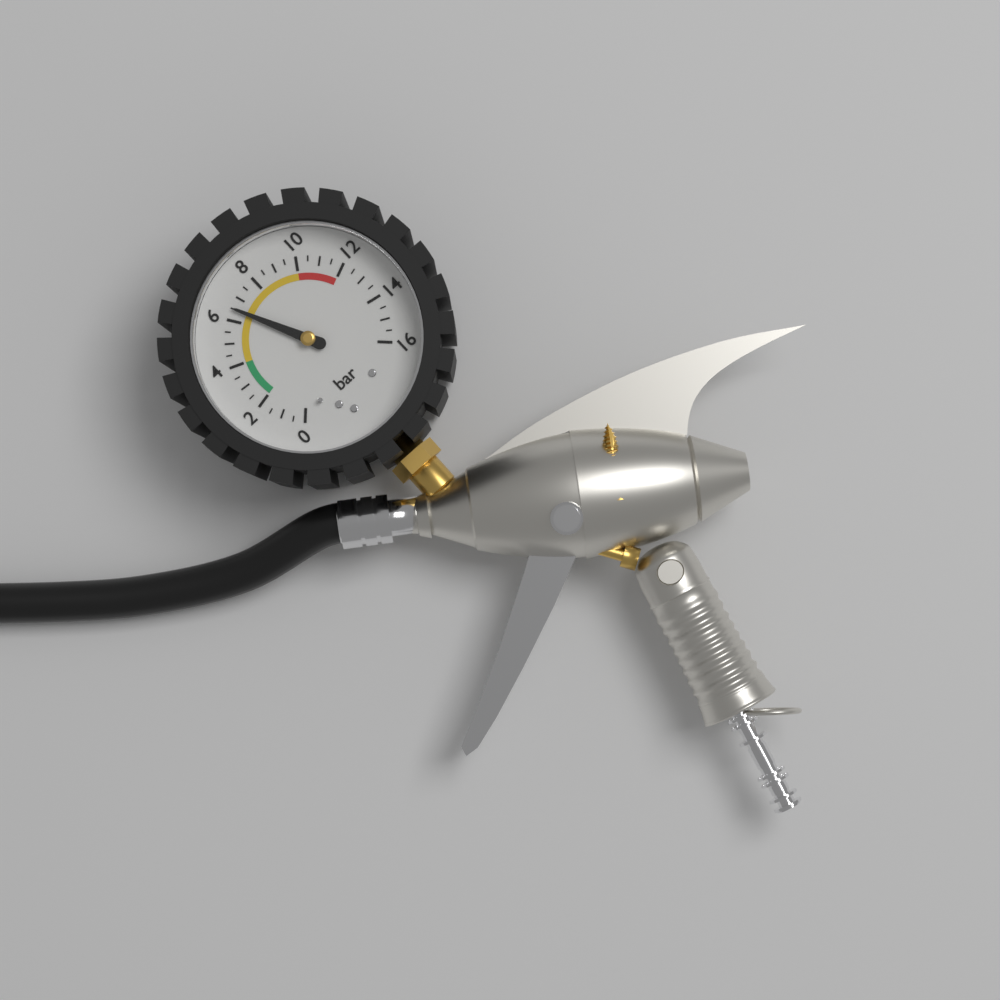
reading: 6.5 bar
